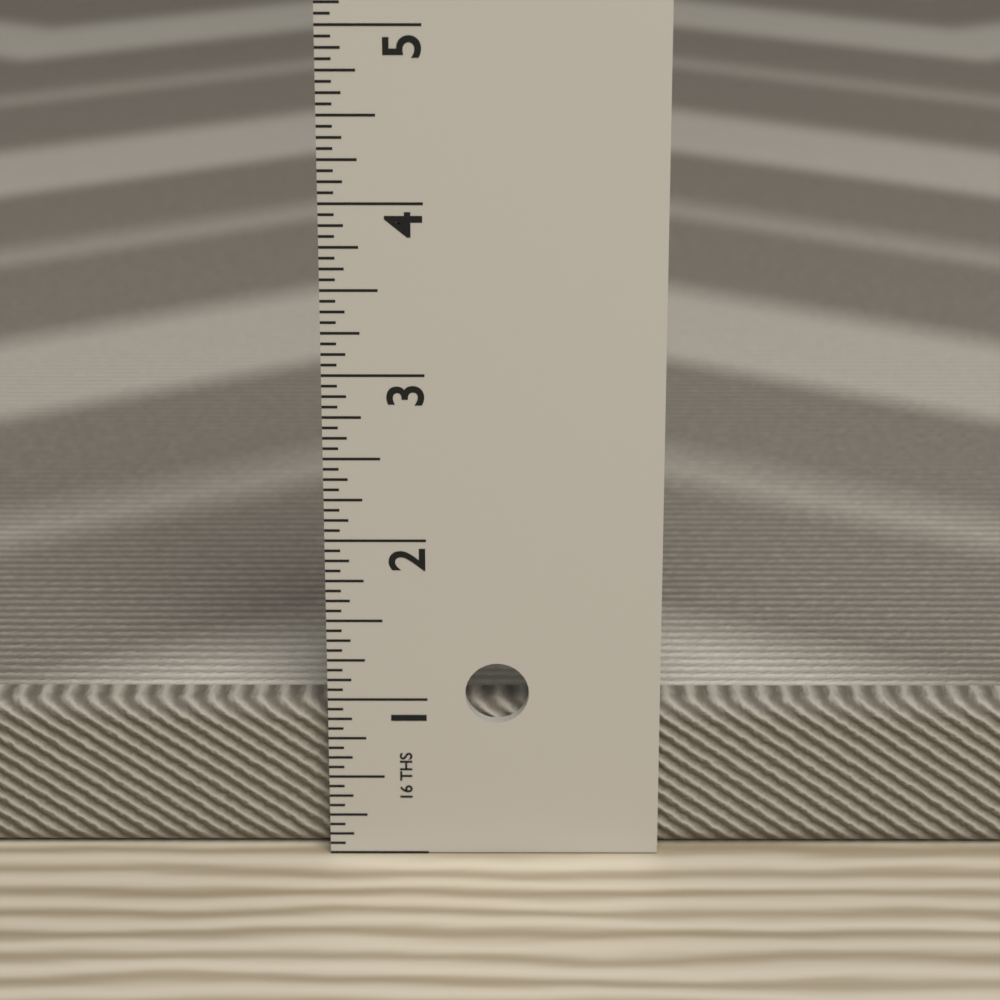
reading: 0.9375 in
